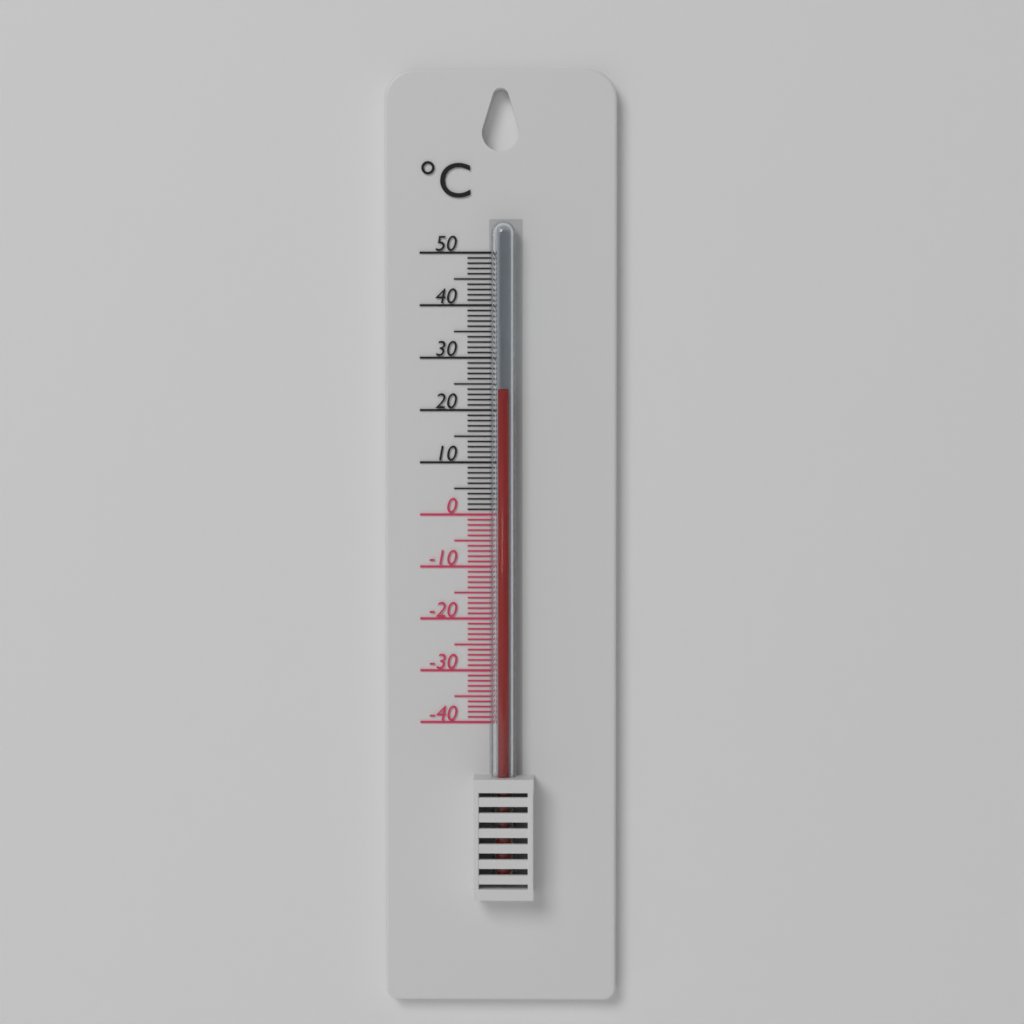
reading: 24 °C
